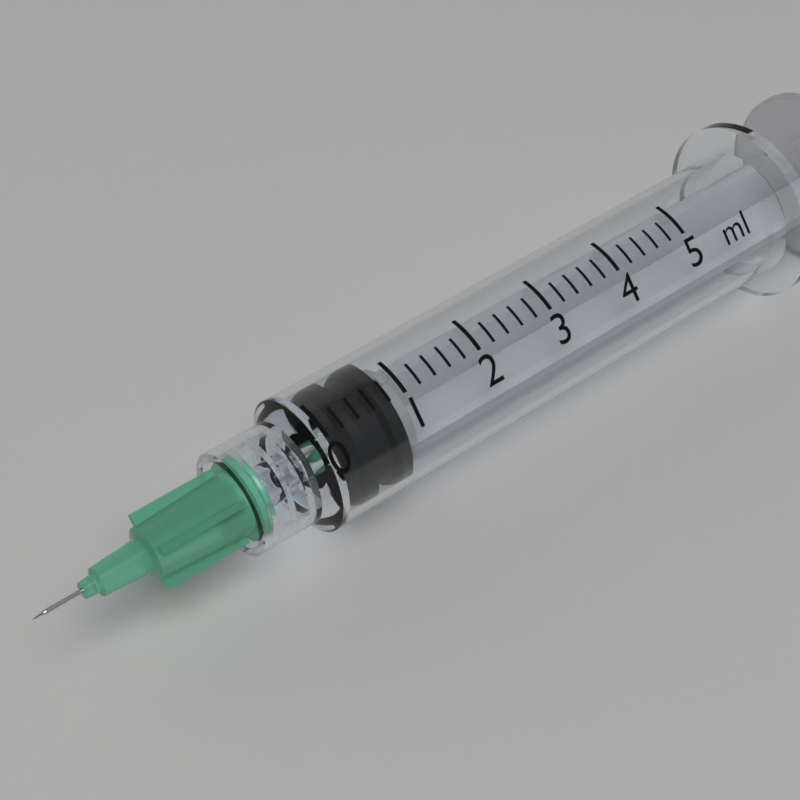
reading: 0.2 ml
